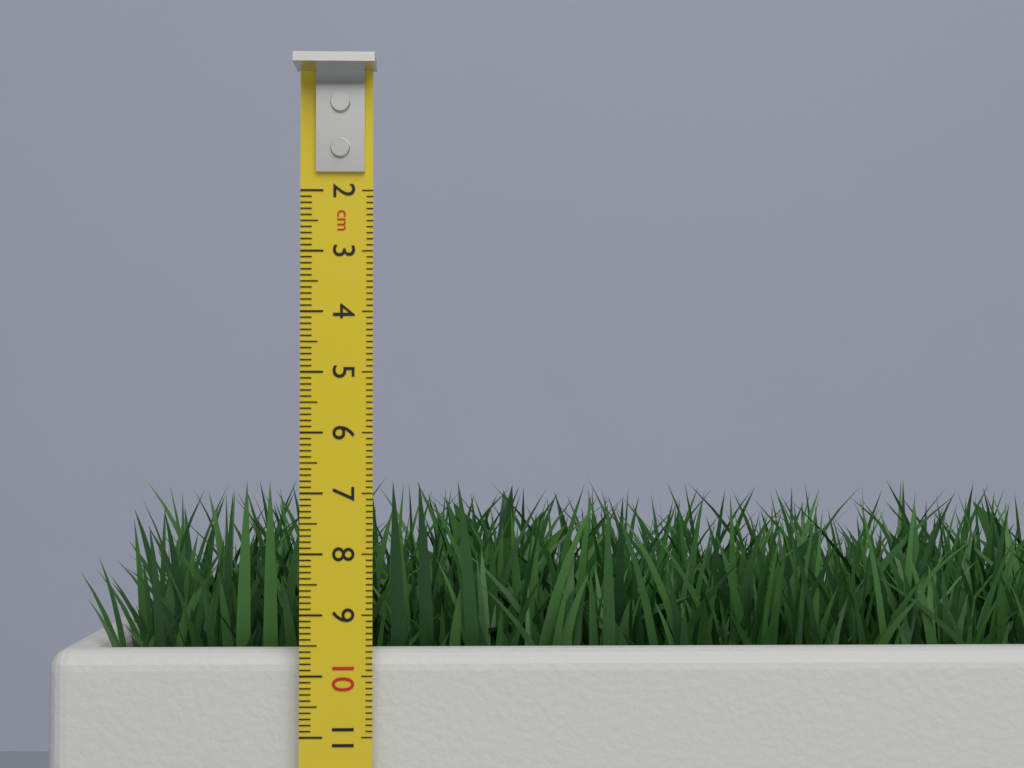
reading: 6.8 cm
